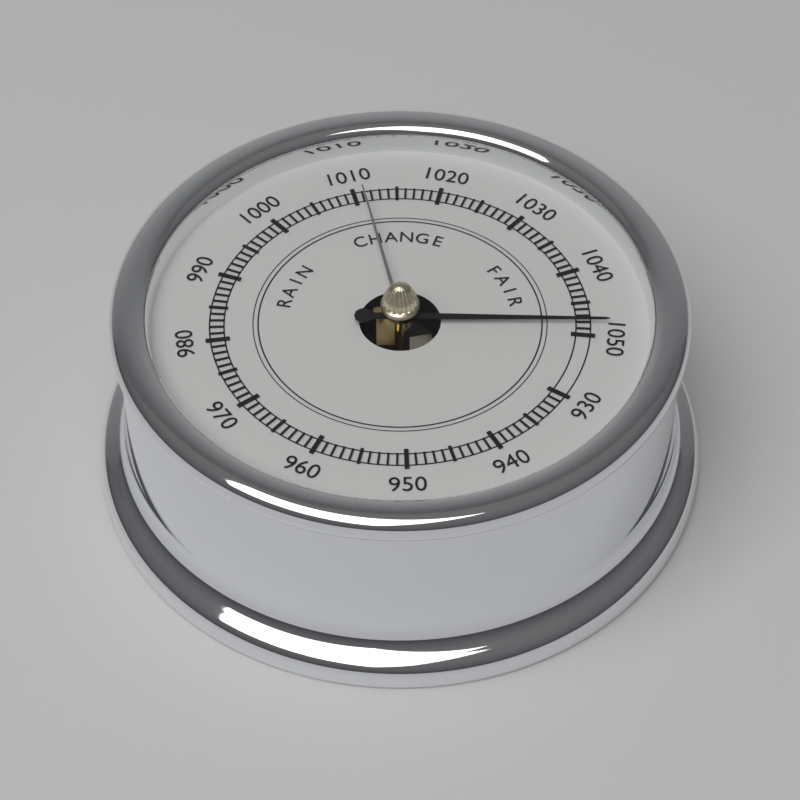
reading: 1048 (no unit)
